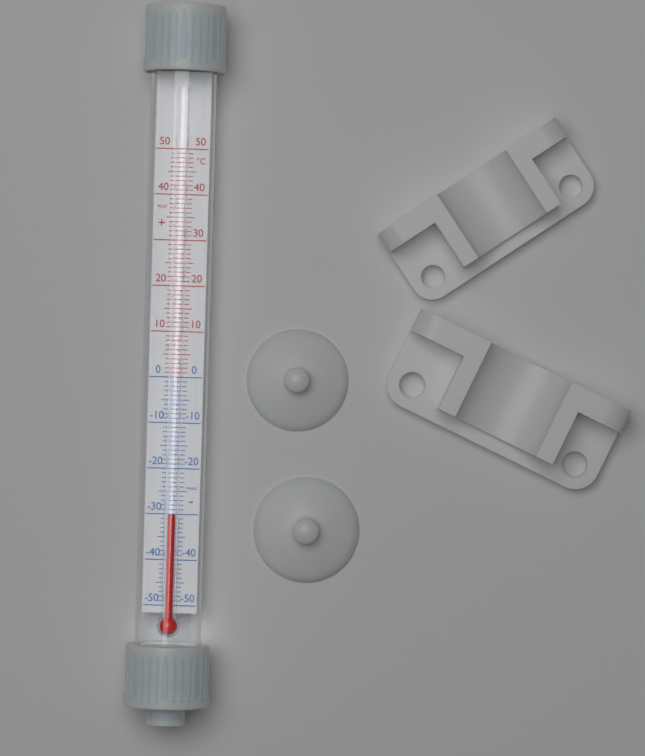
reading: -30 °C
